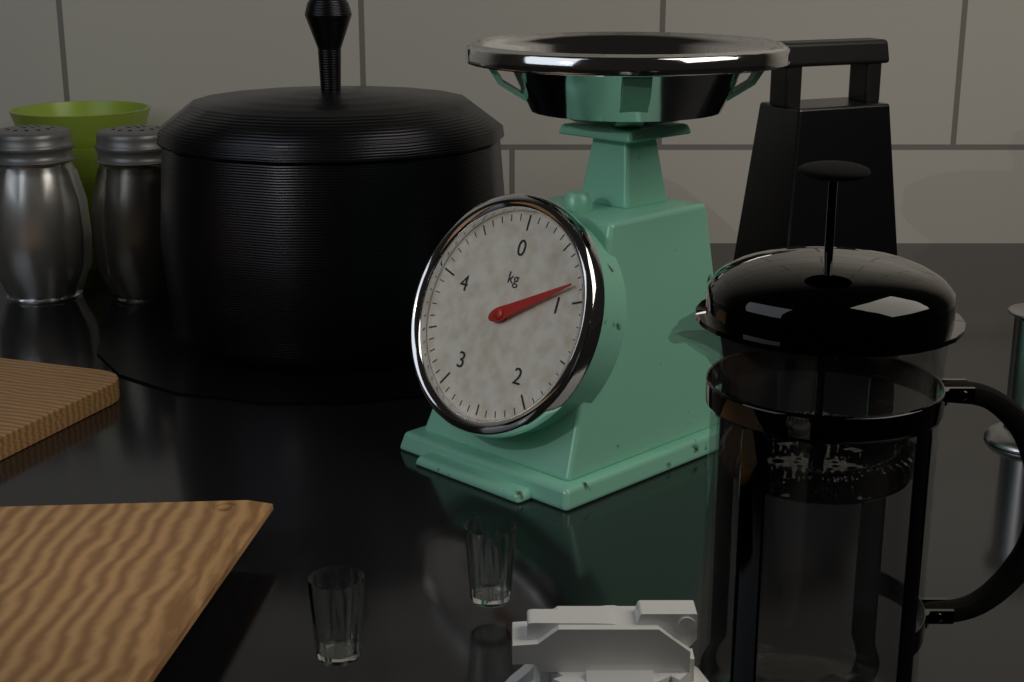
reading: 0.85 kg
